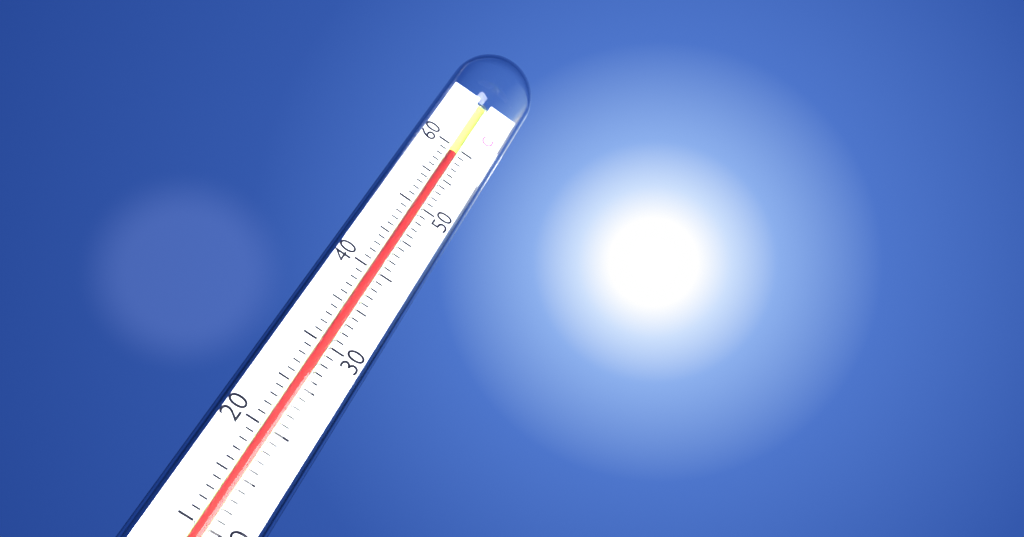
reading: 59 °C
